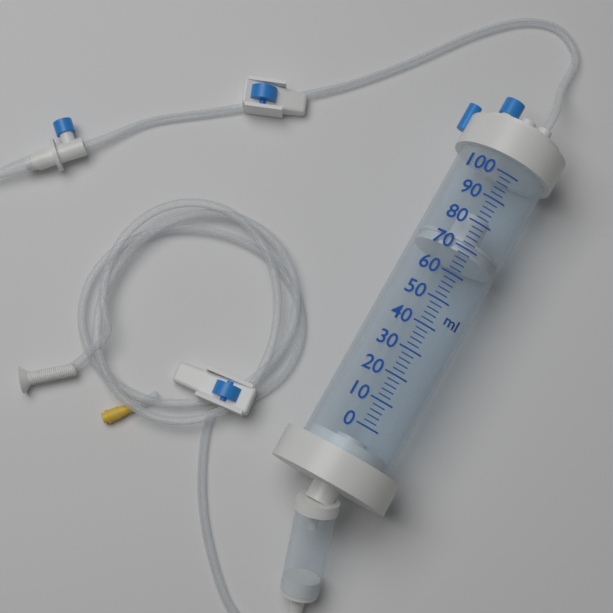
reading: 68 ml
